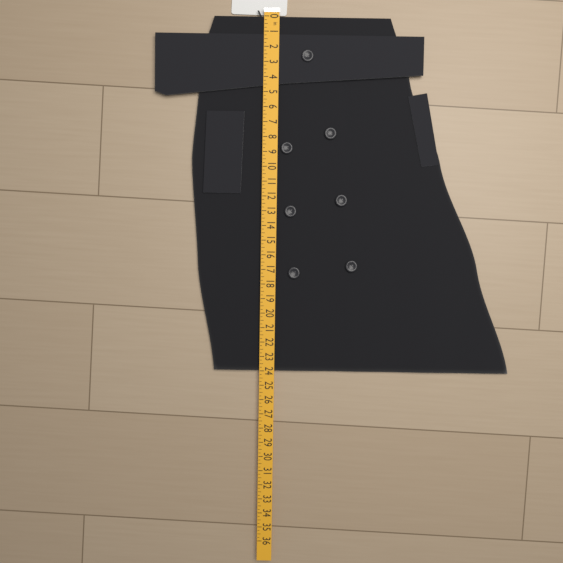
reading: 24.00 in
